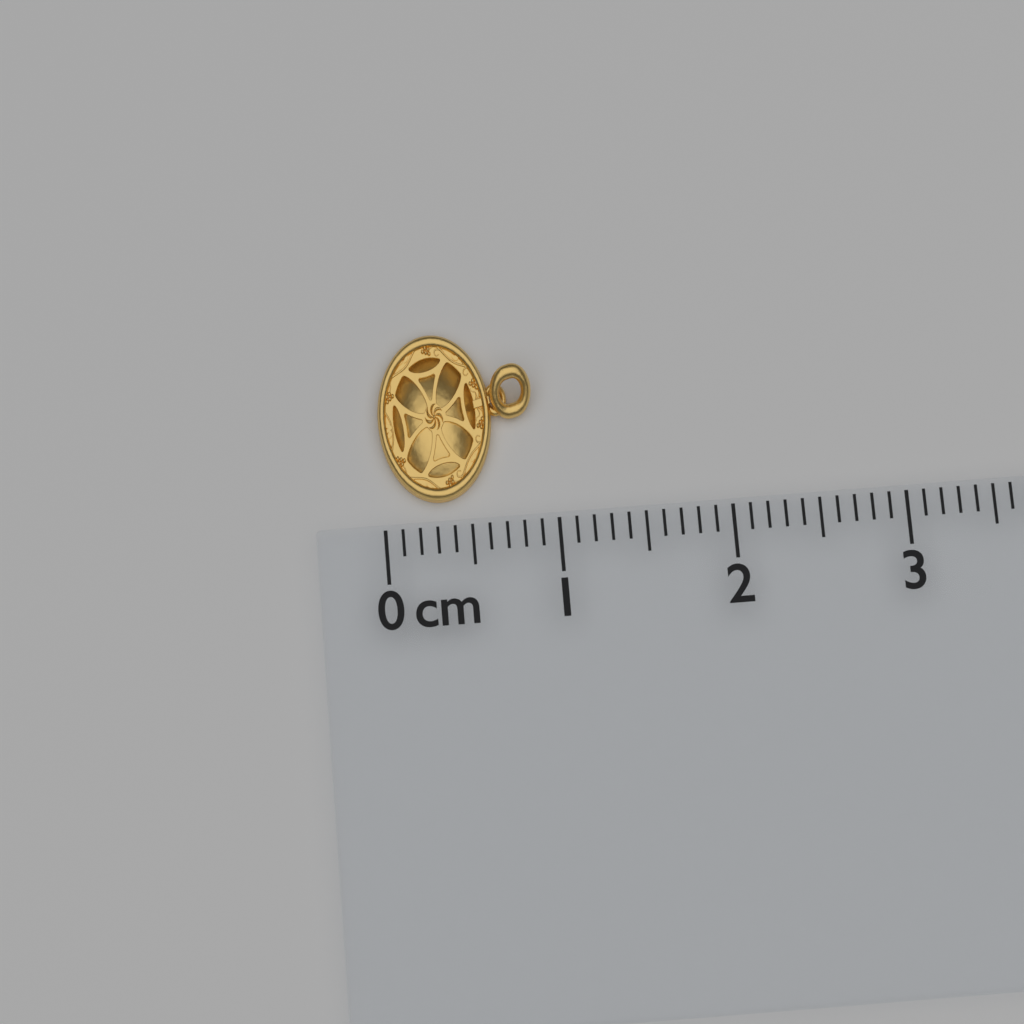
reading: 0.9 cm
